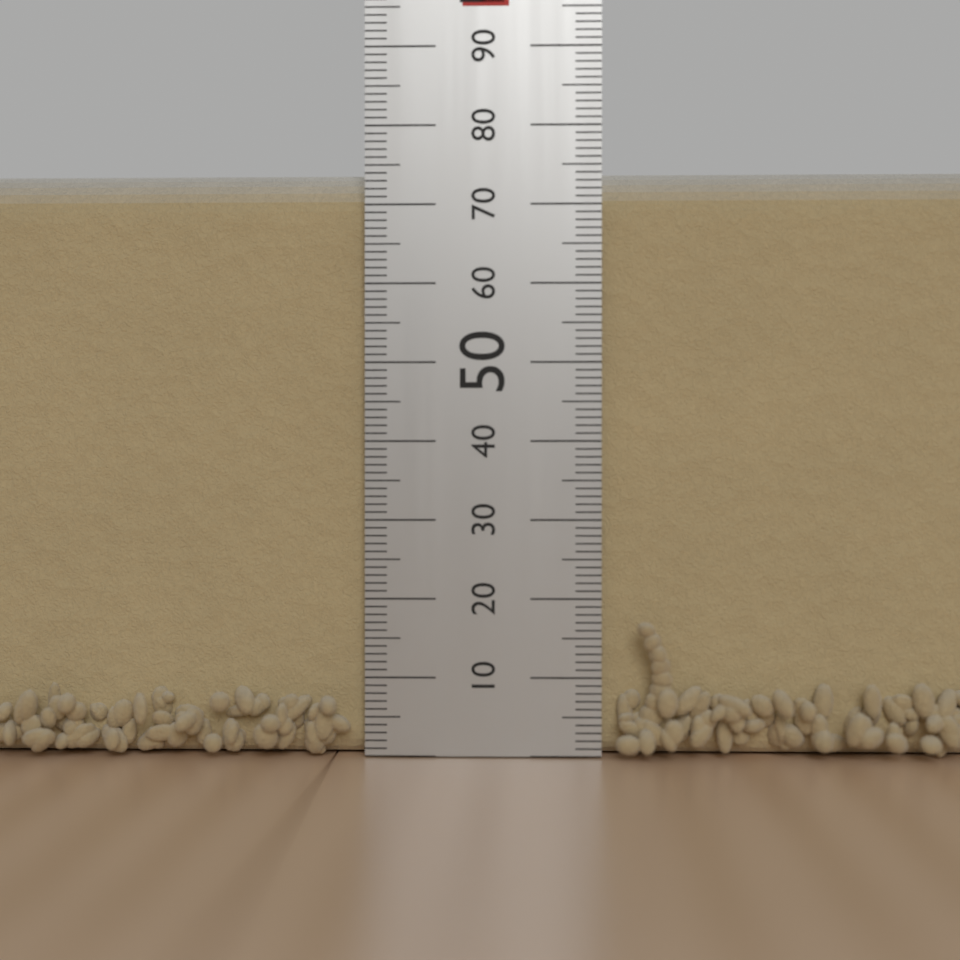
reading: 75 mm
